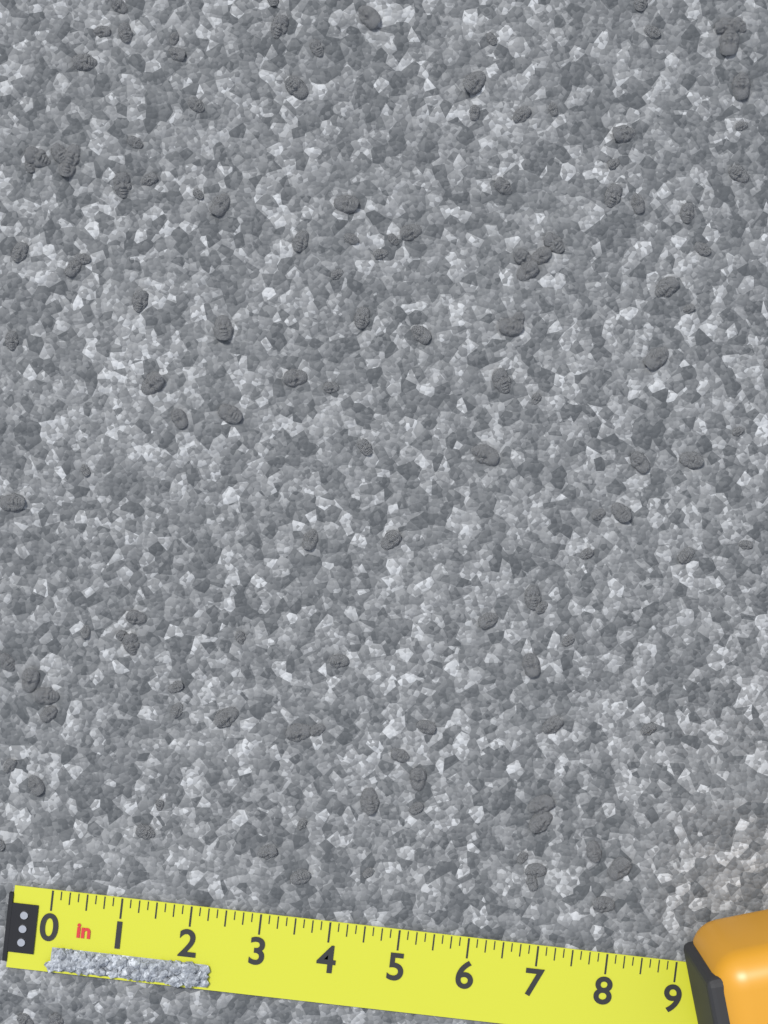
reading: 2.375 in
